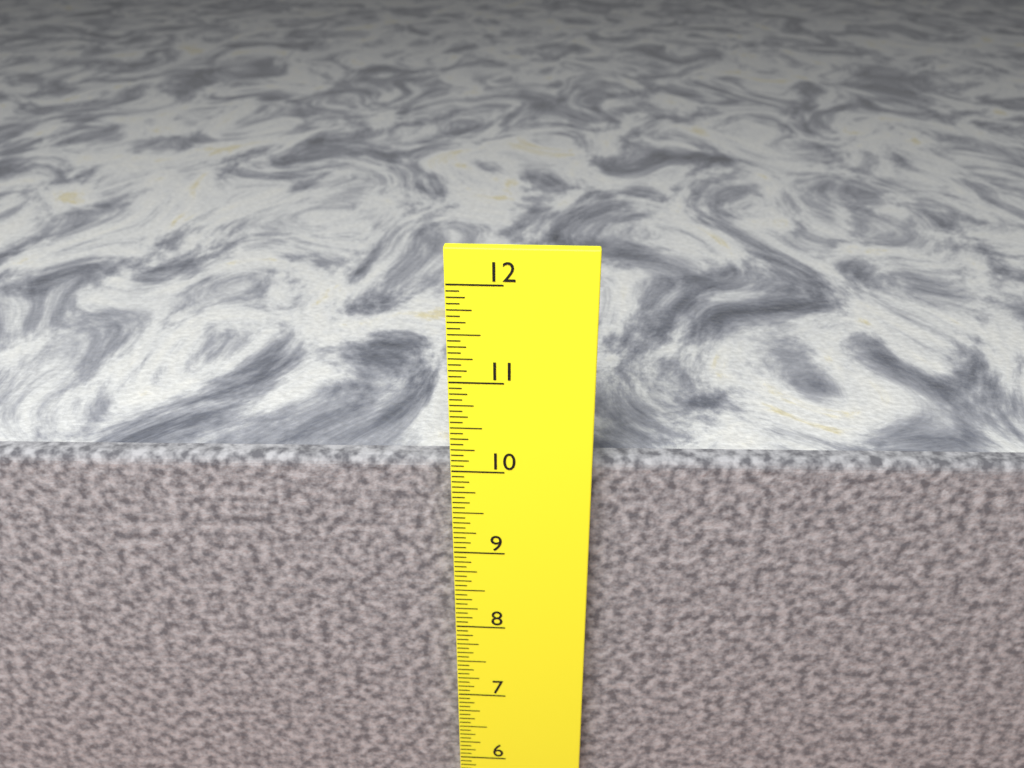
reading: 10.0625 in
